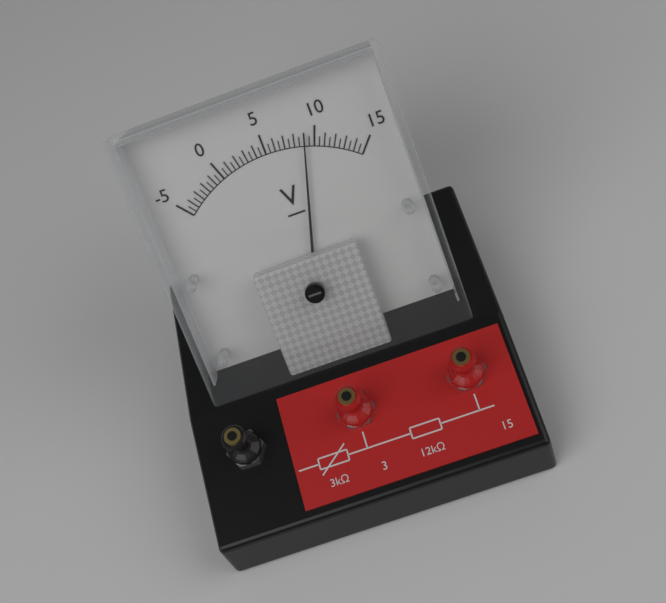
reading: 9.0 V
